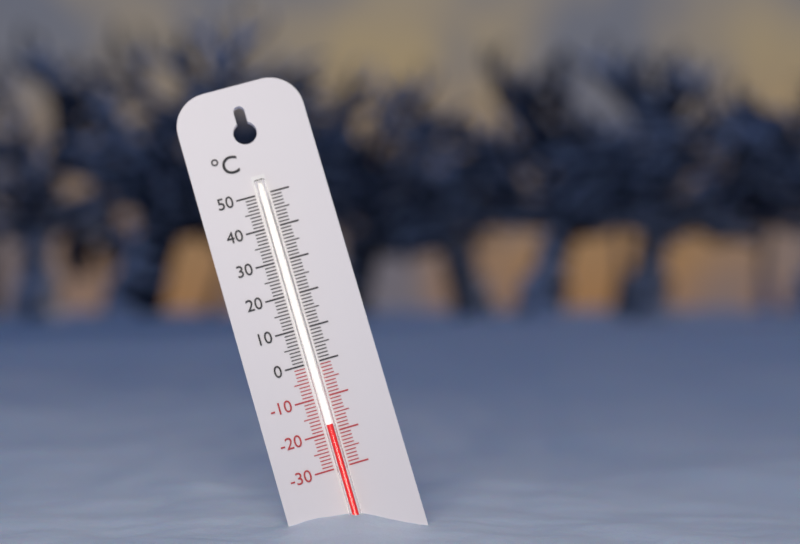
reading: -18 °C
